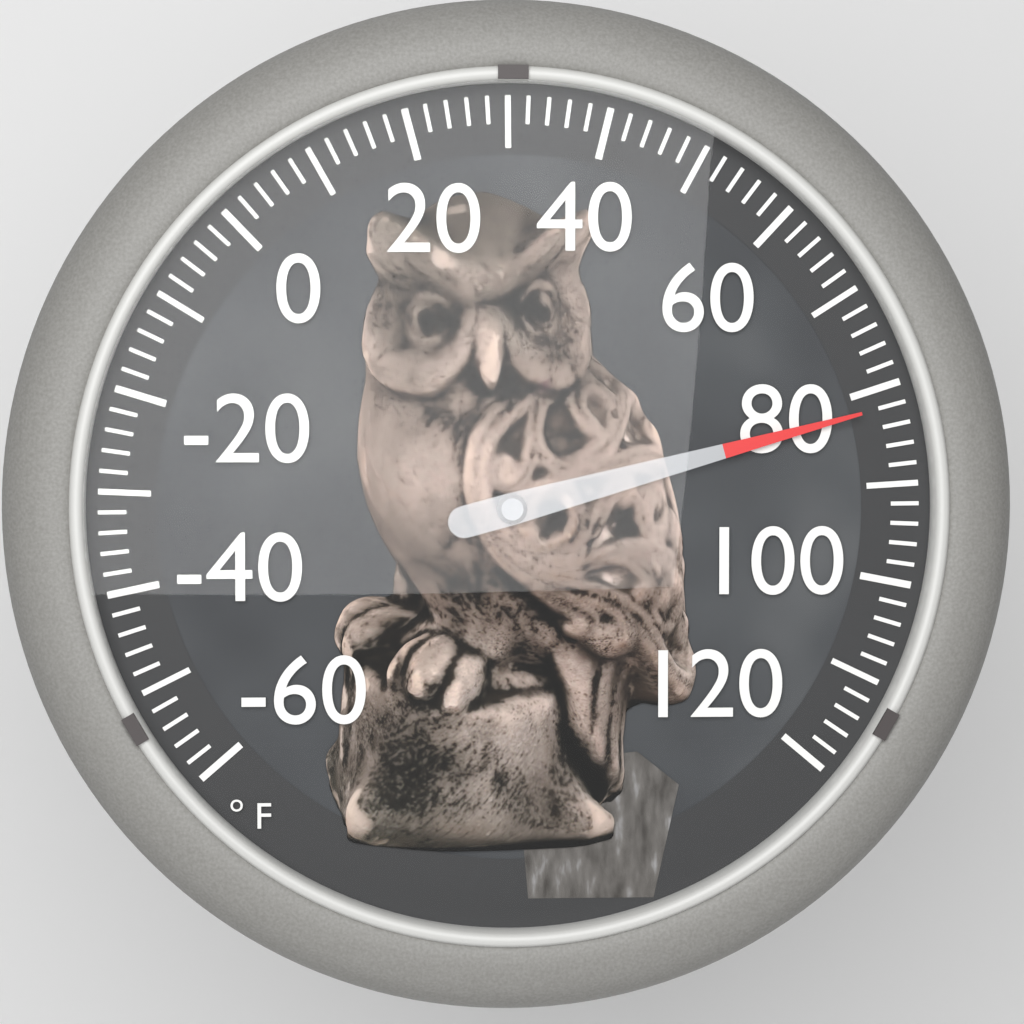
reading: 82 °F
